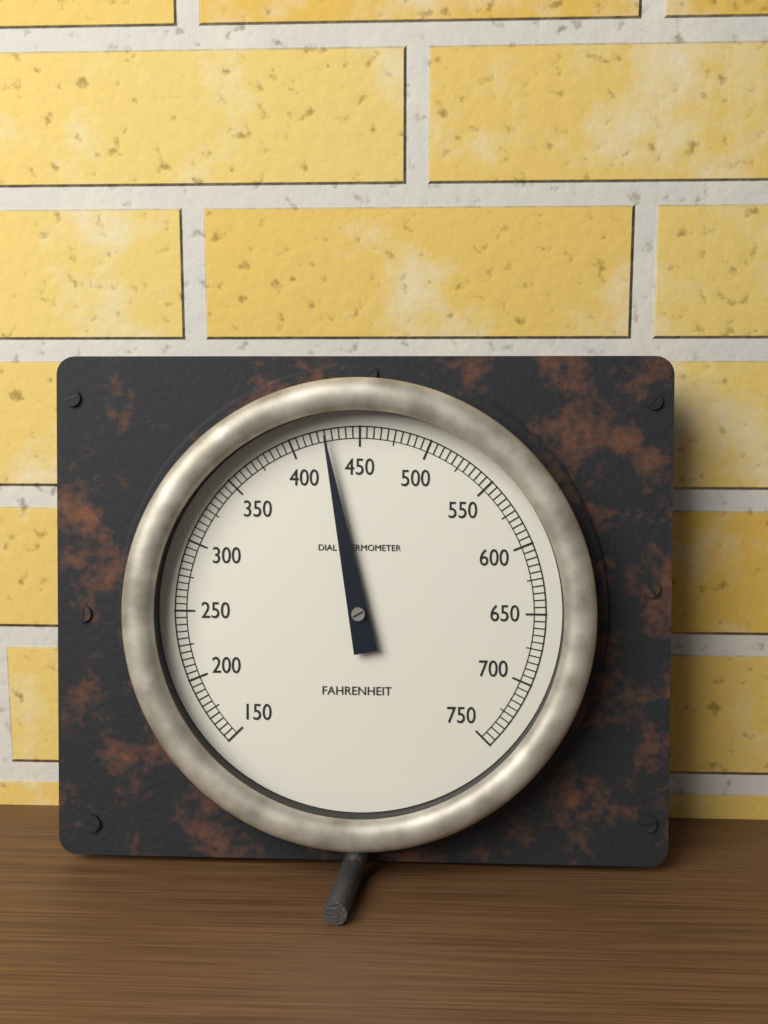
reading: 425 °F
